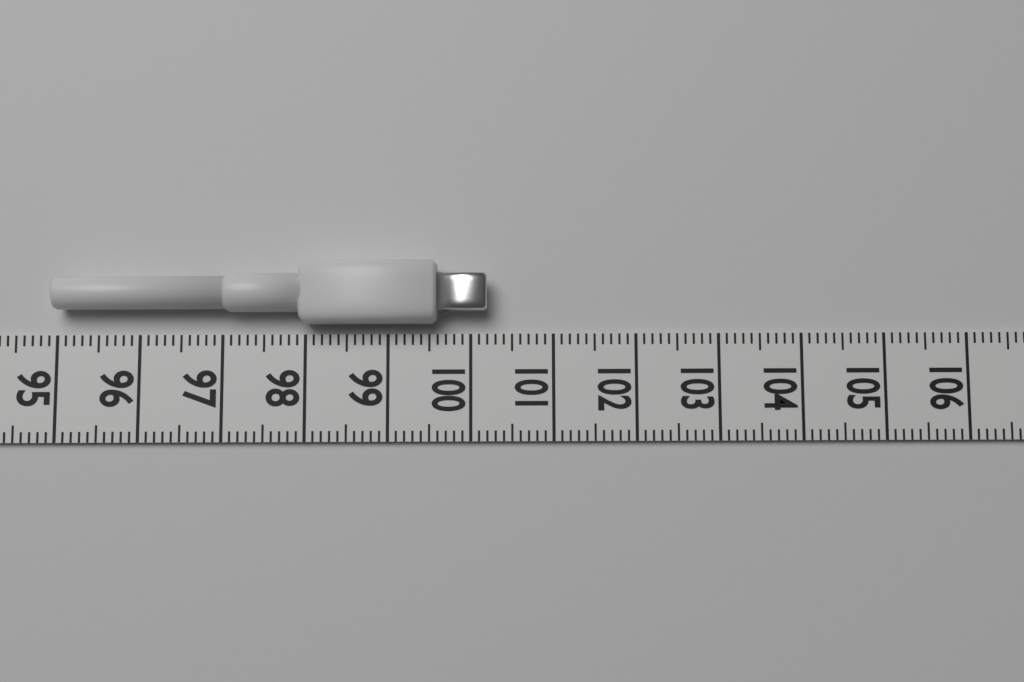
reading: 100.2 (no unit)
